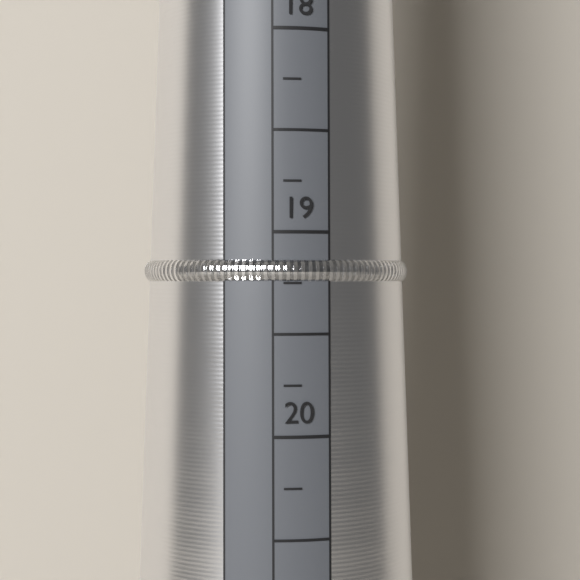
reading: 19.25 mm
